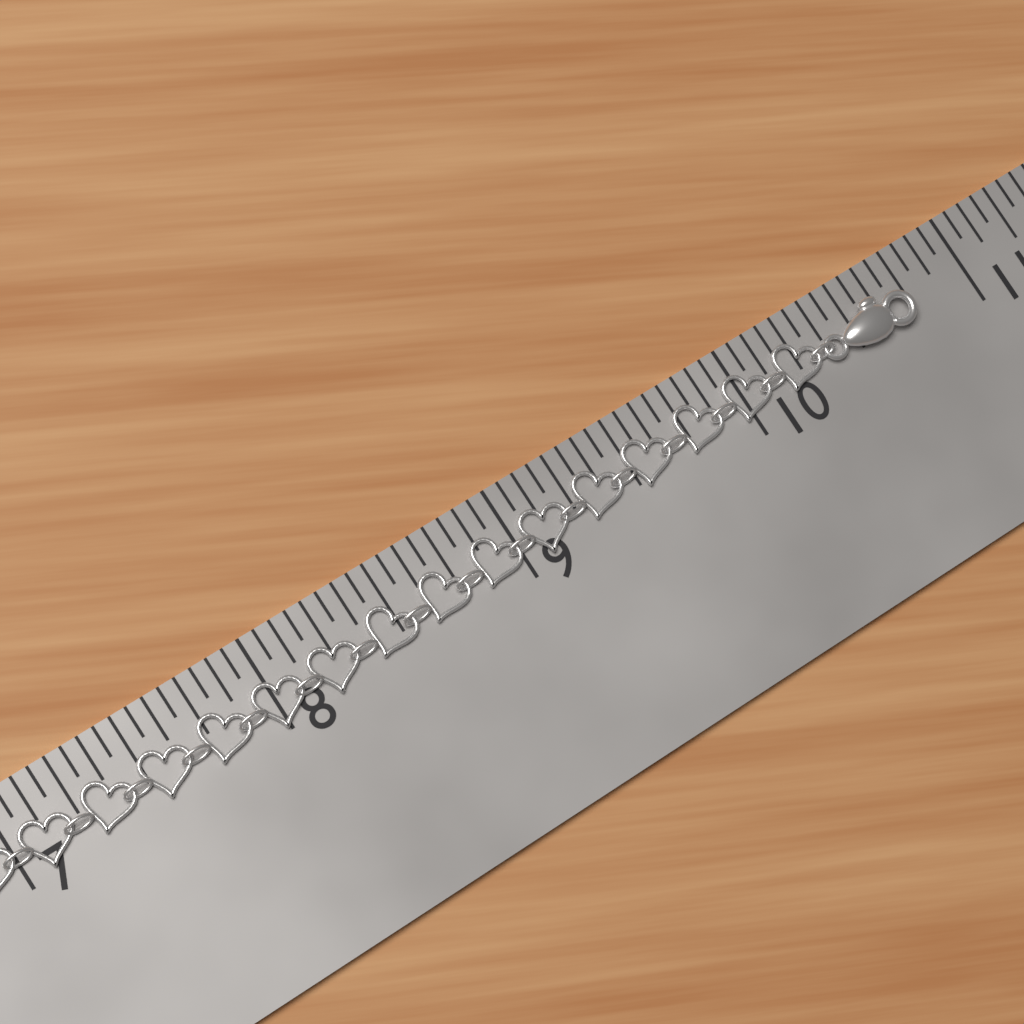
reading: 10.7500 in
